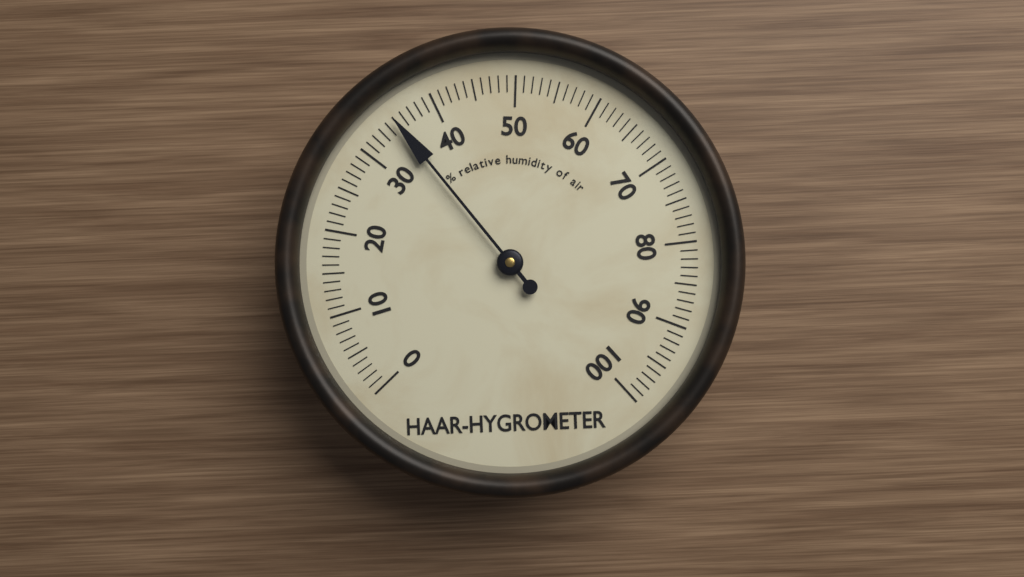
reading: 35 %
